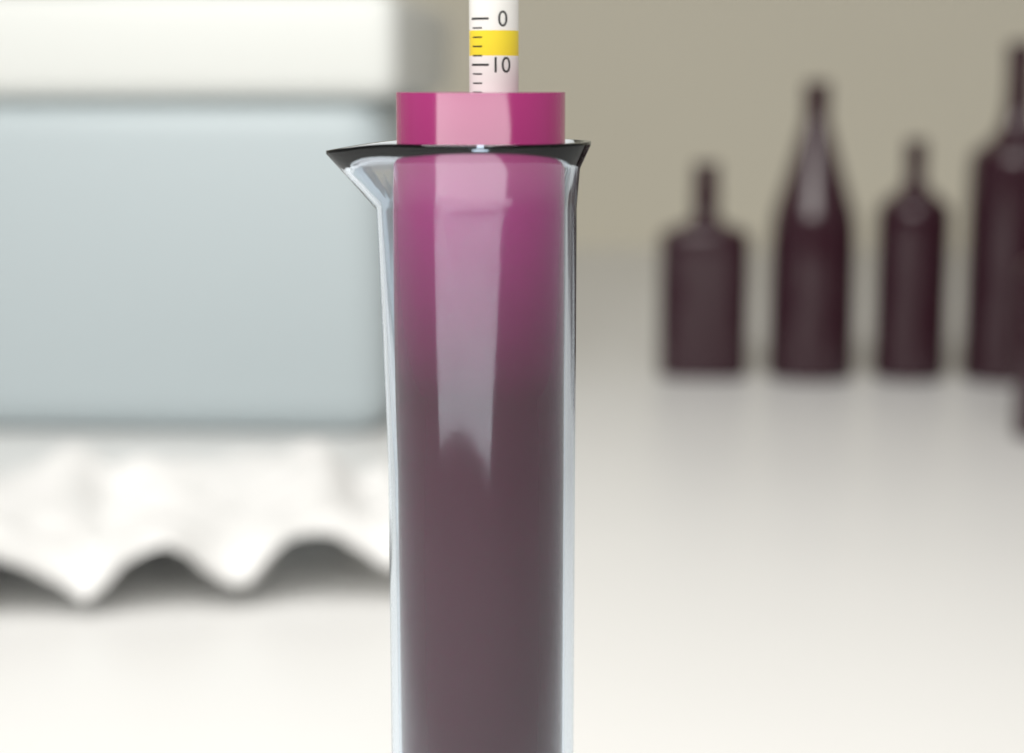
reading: 16 (no unit)
